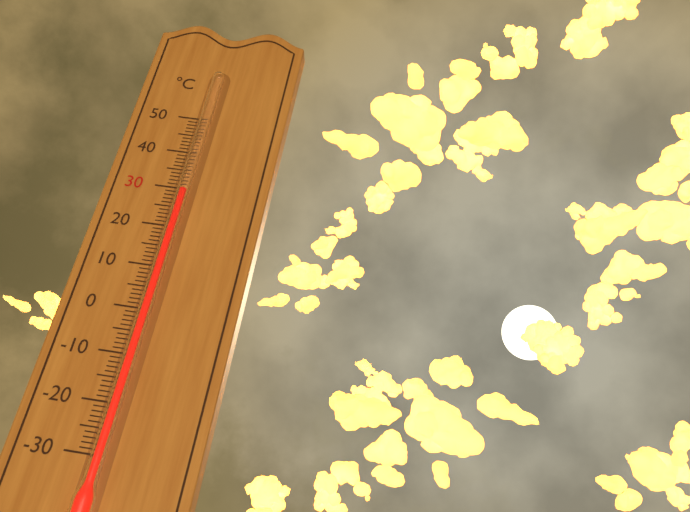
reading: 29 °C
